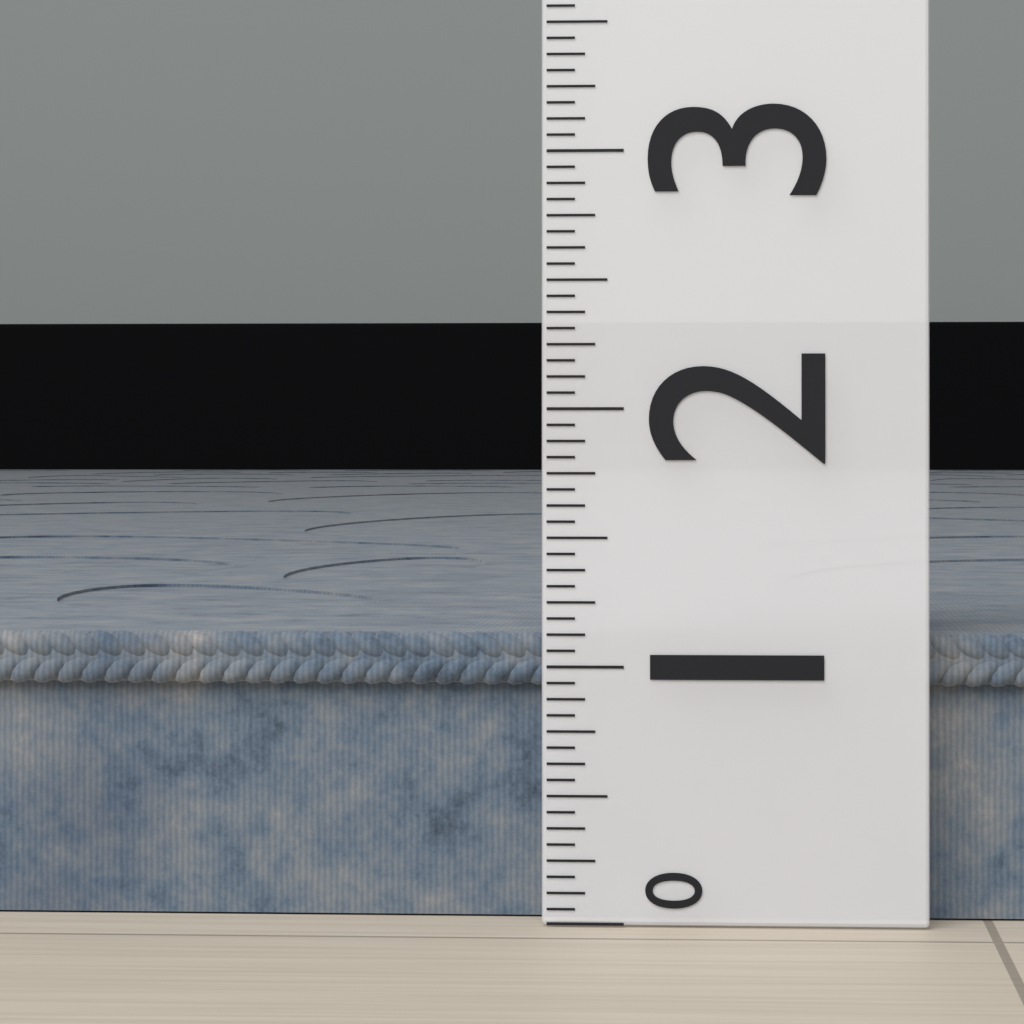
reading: 1.1250 (no unit)
